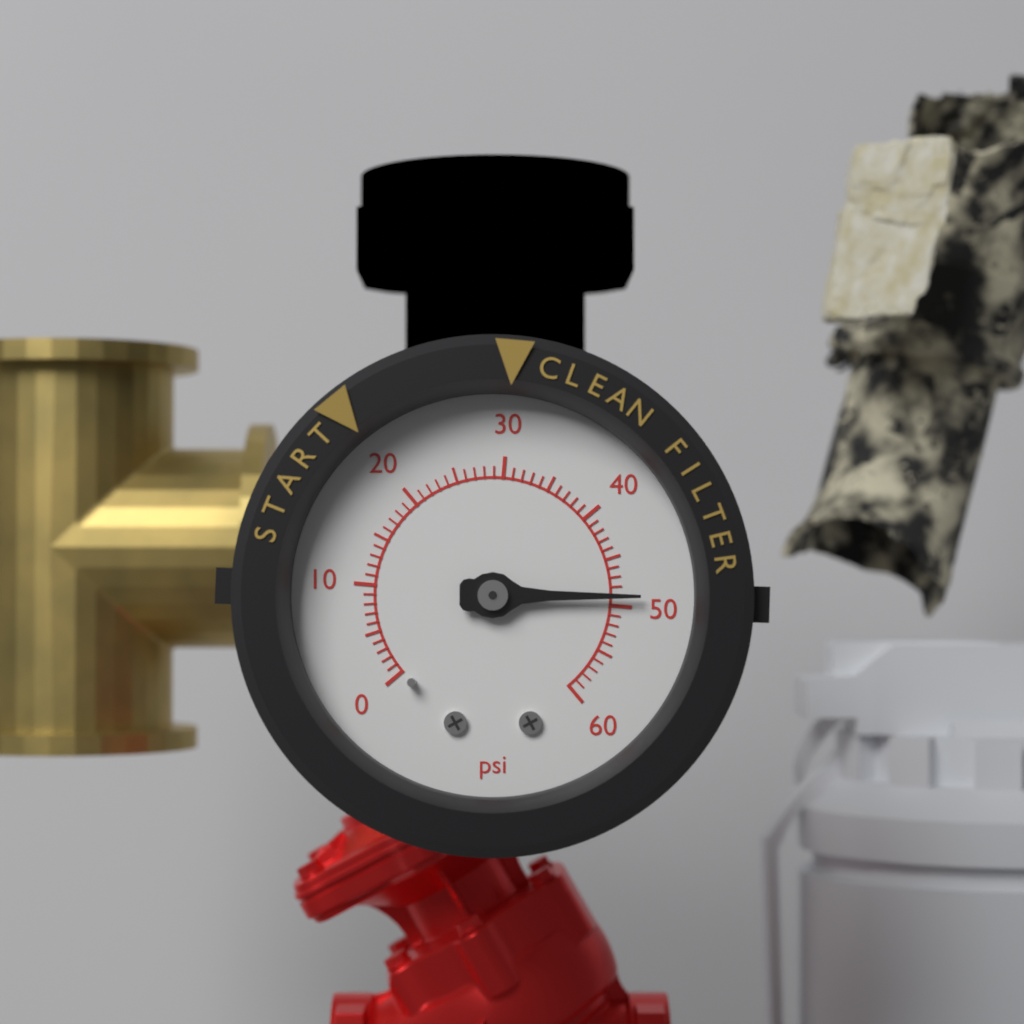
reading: 49 psi
